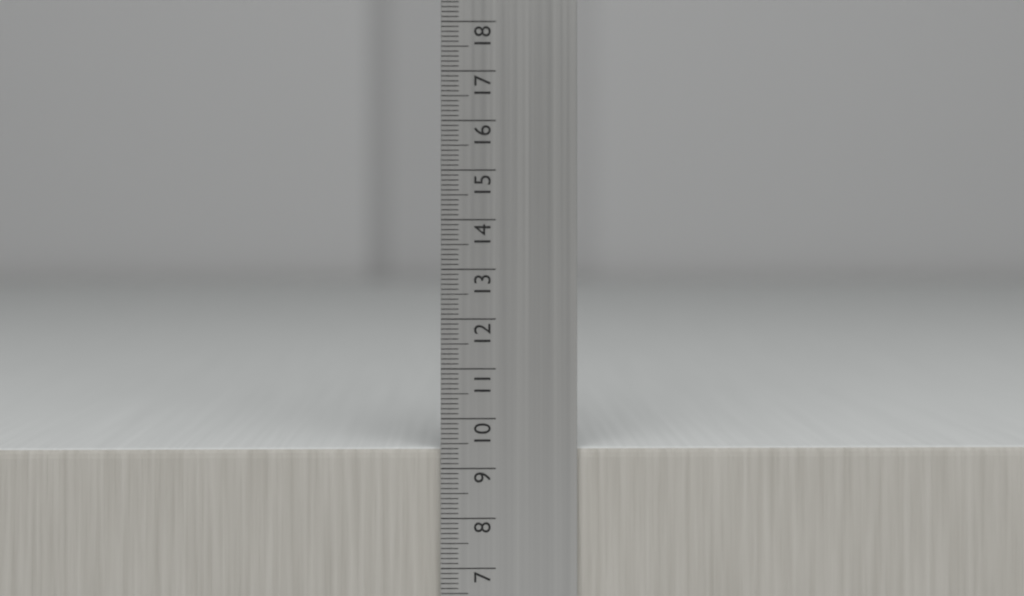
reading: 9.4 cm
